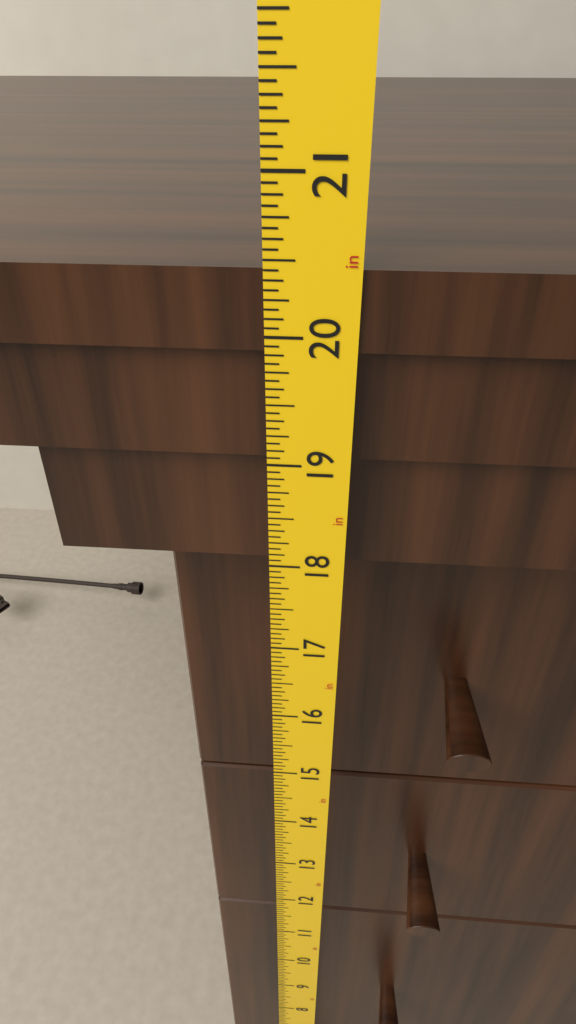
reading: 20.4375 in
